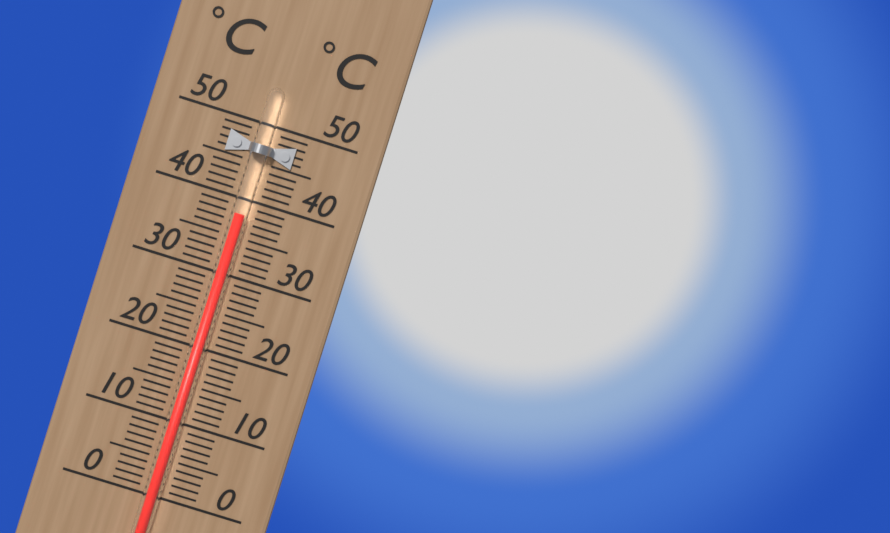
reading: 38 °C
